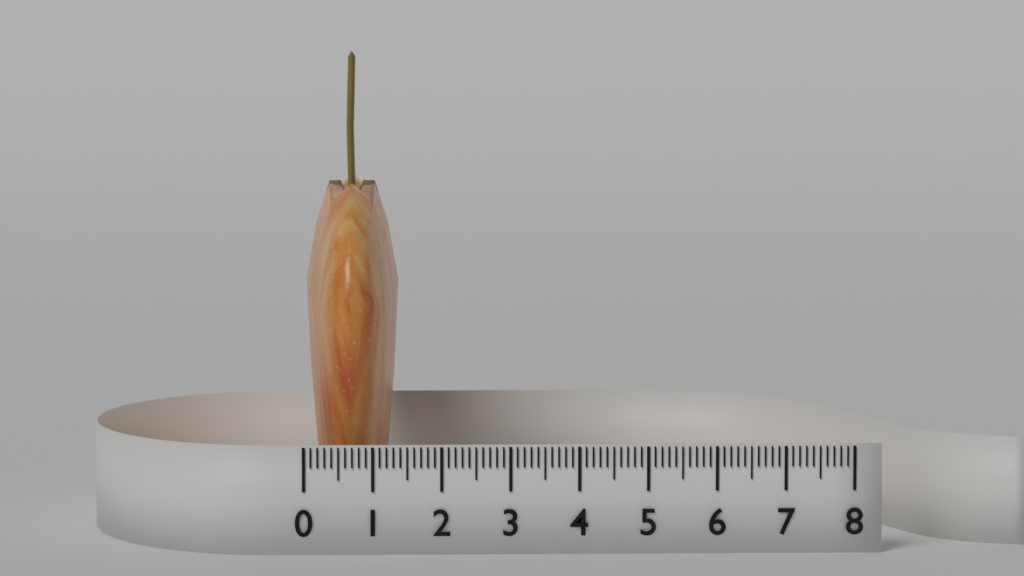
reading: 1.4 (no unit)
